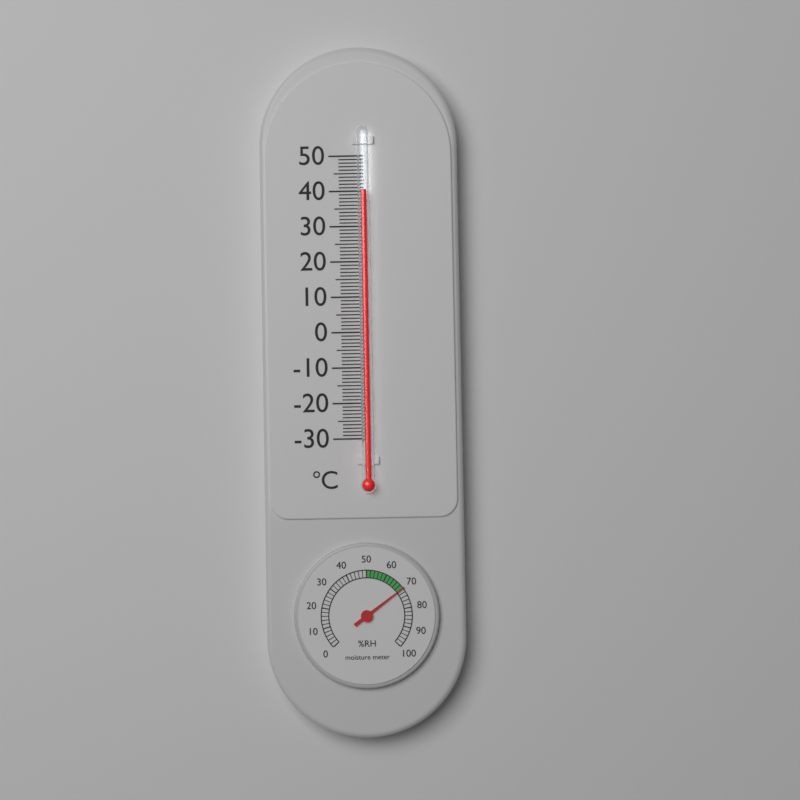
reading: 40 °C
